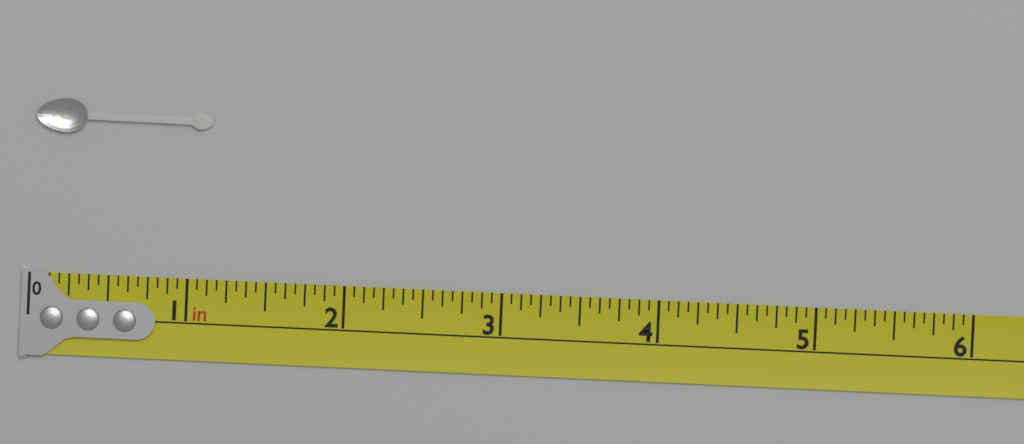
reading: 1.1250 in
